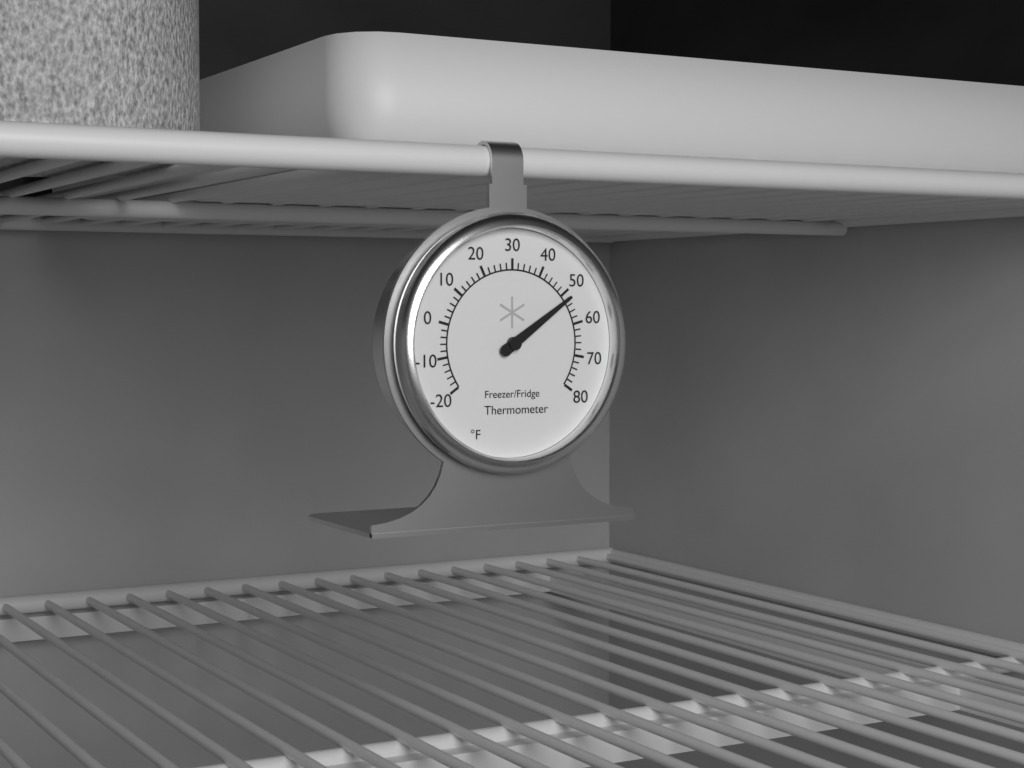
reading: 52 °F
